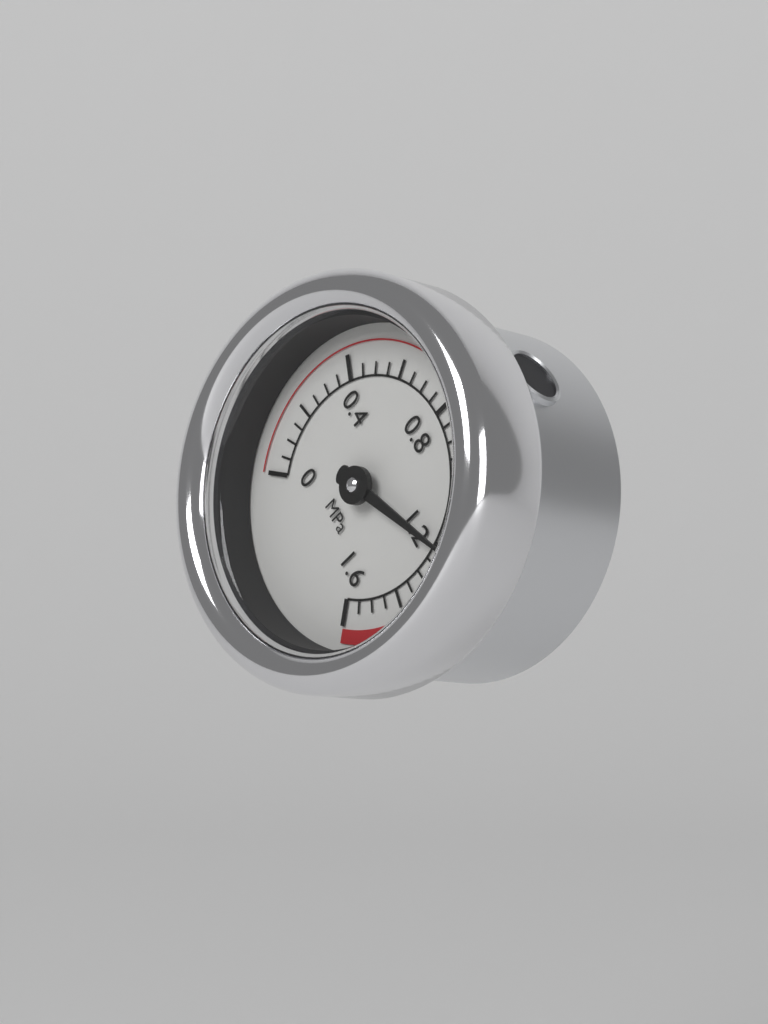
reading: 1.20 MPa
